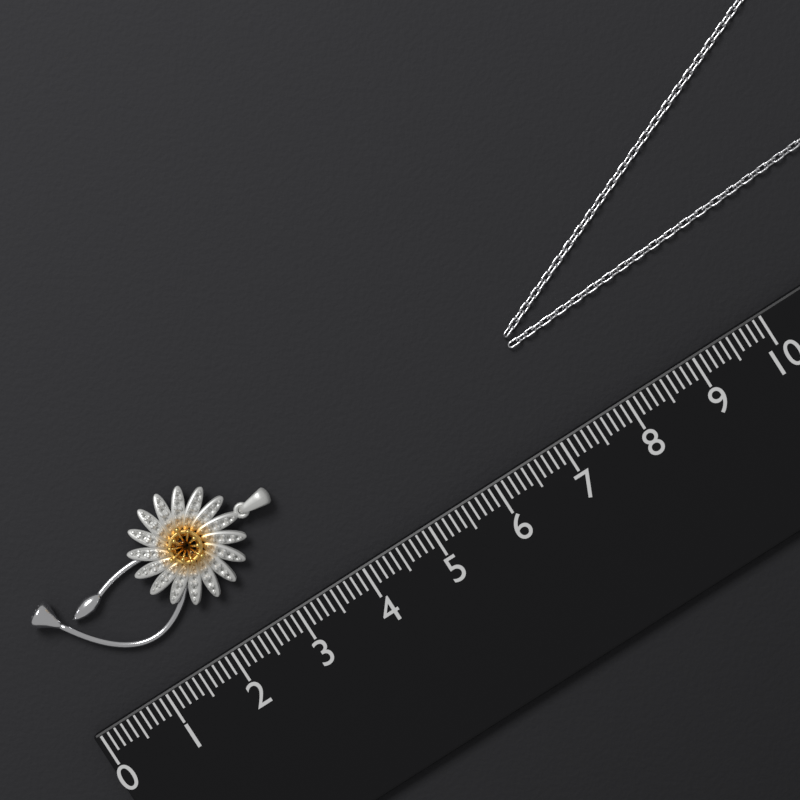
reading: 3.5 (no unit)
